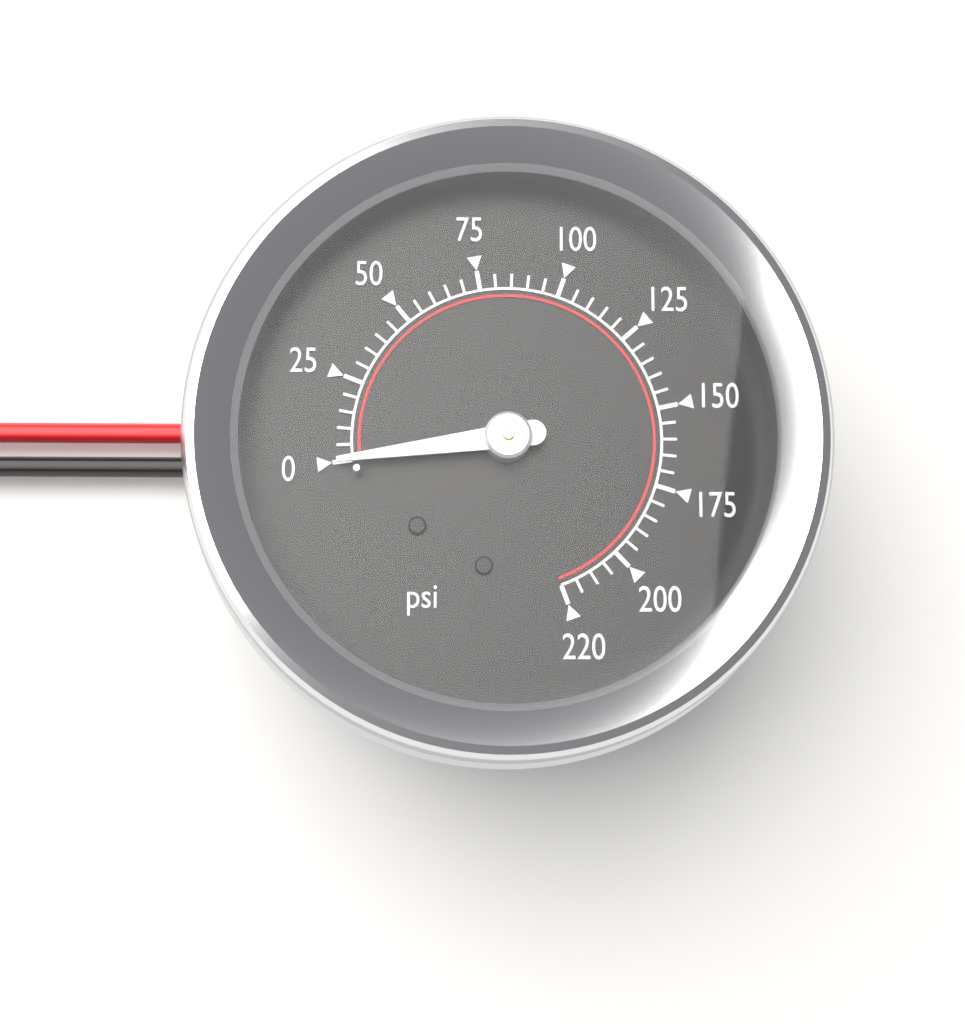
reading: 0 psi
